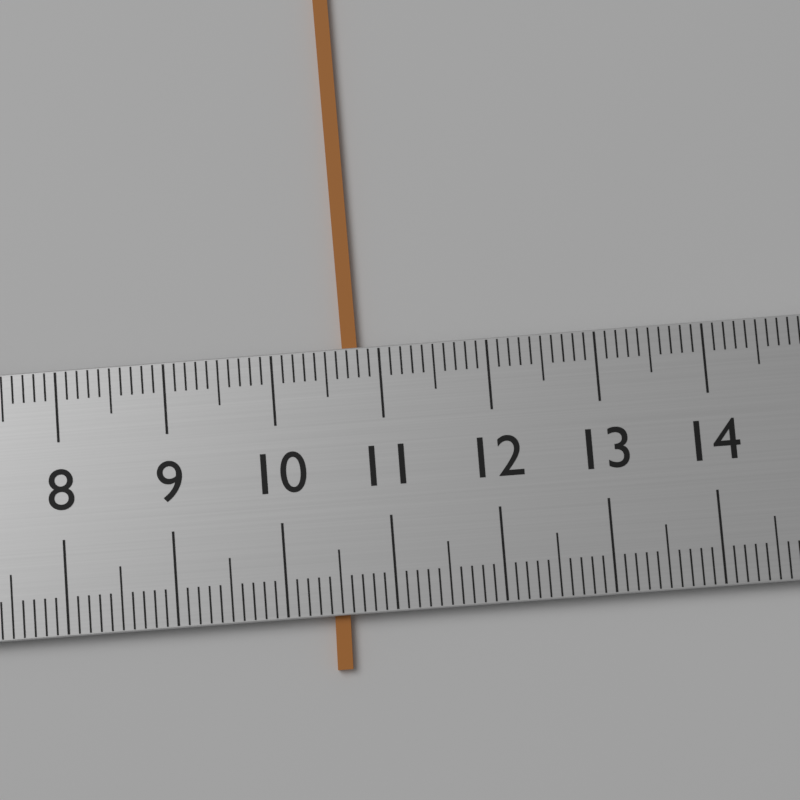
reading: 10.8 (no unit)
